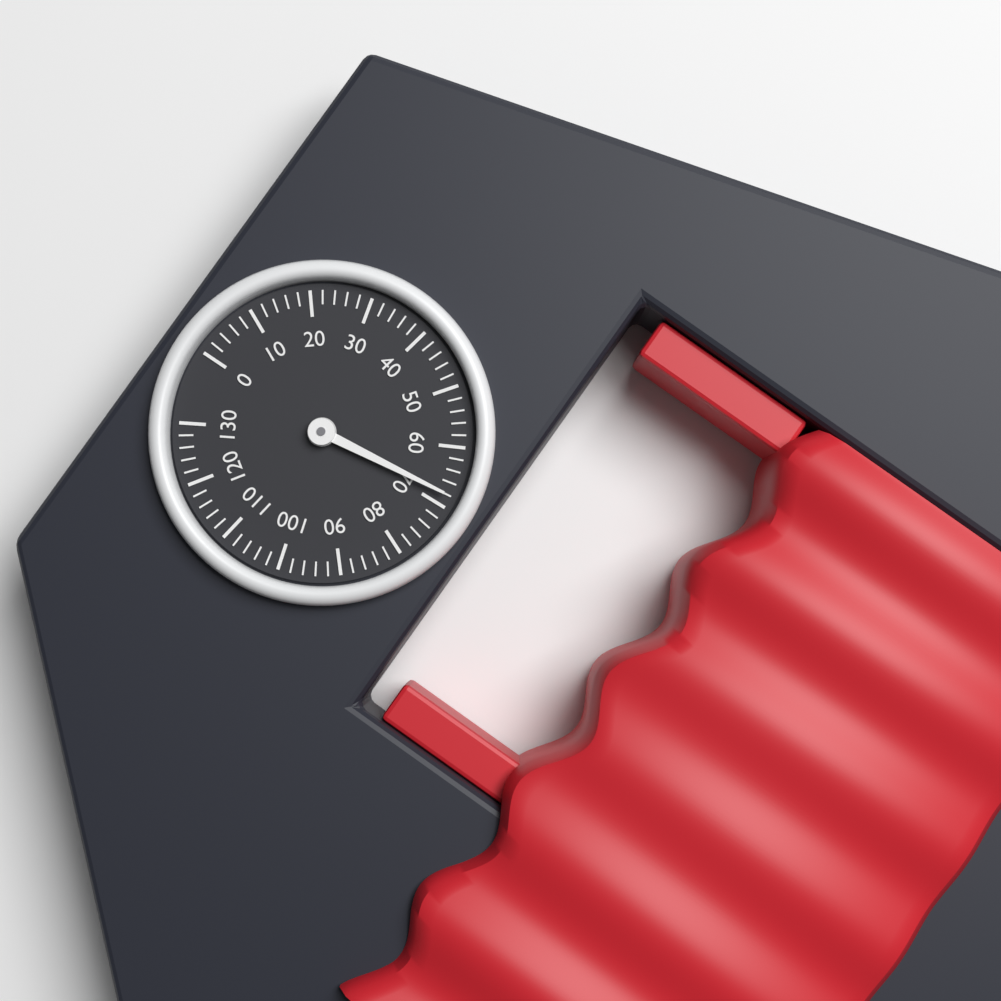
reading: 68 (no unit)
